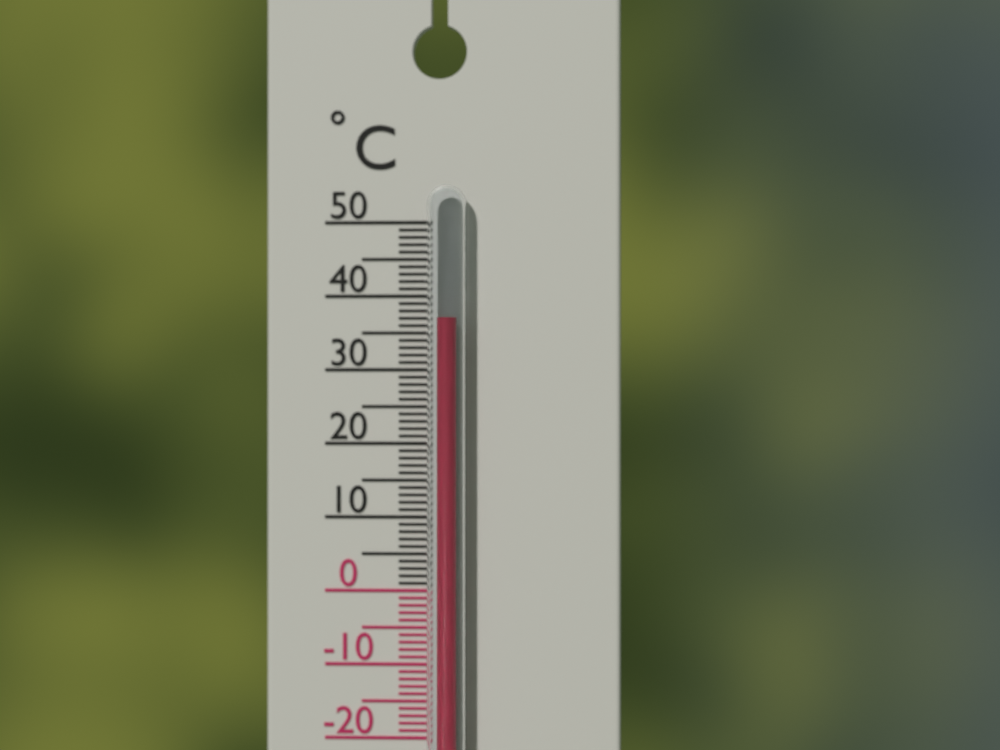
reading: 37 °C
